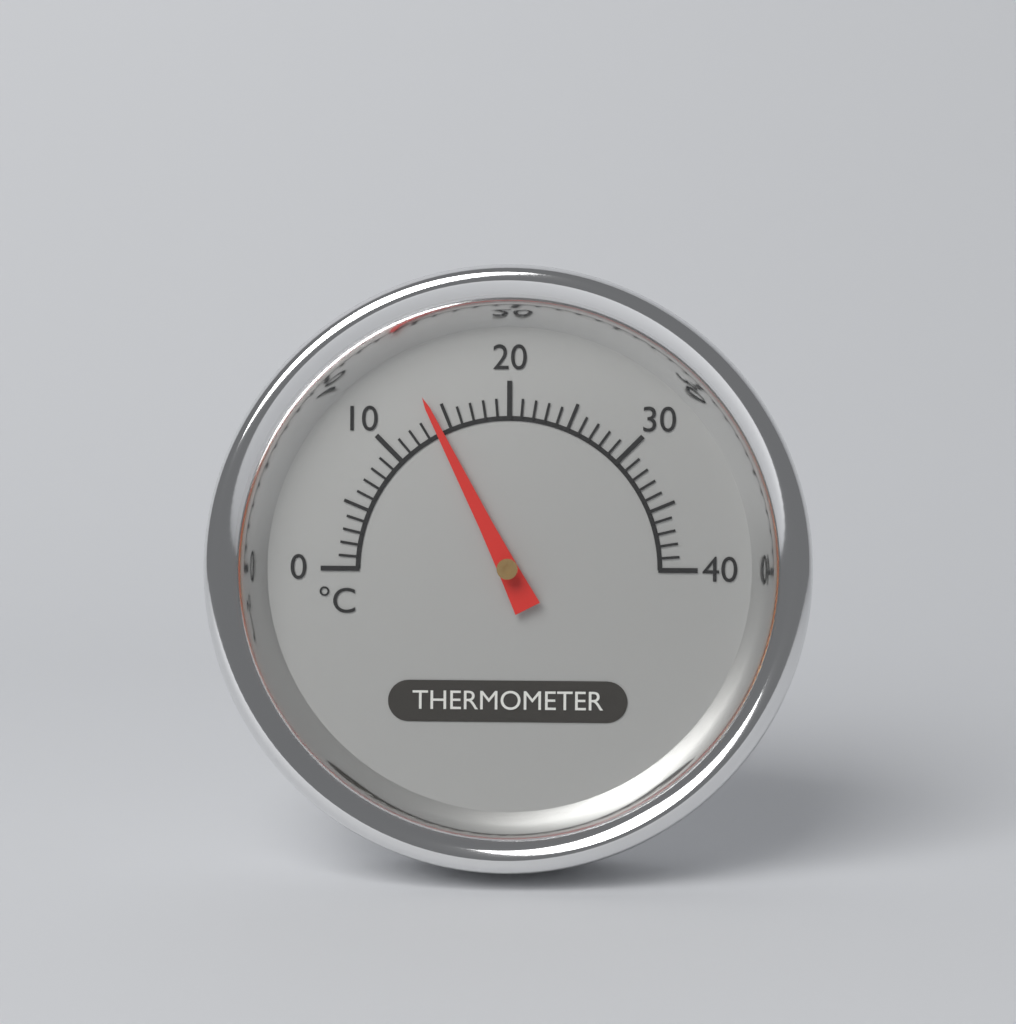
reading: 14 °C
